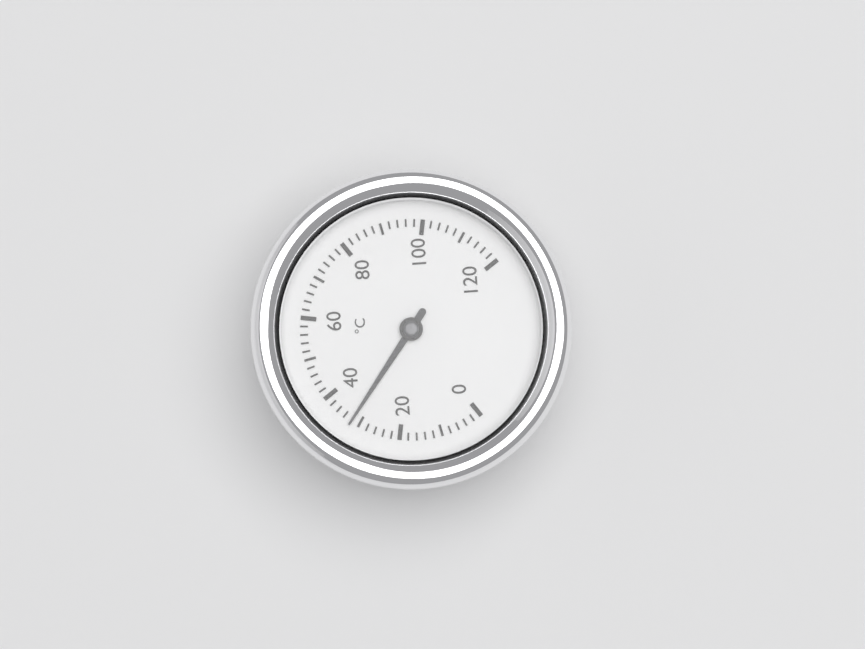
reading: 32 °C
